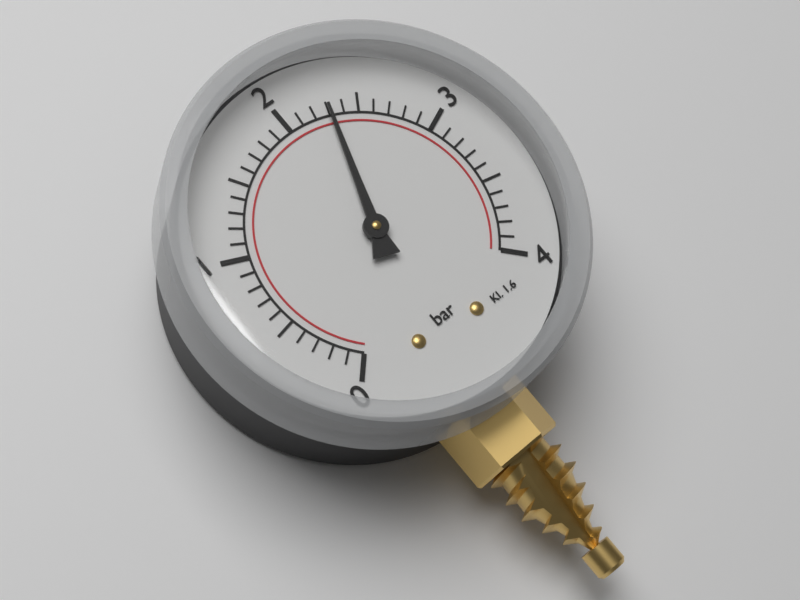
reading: 2.3 bar
